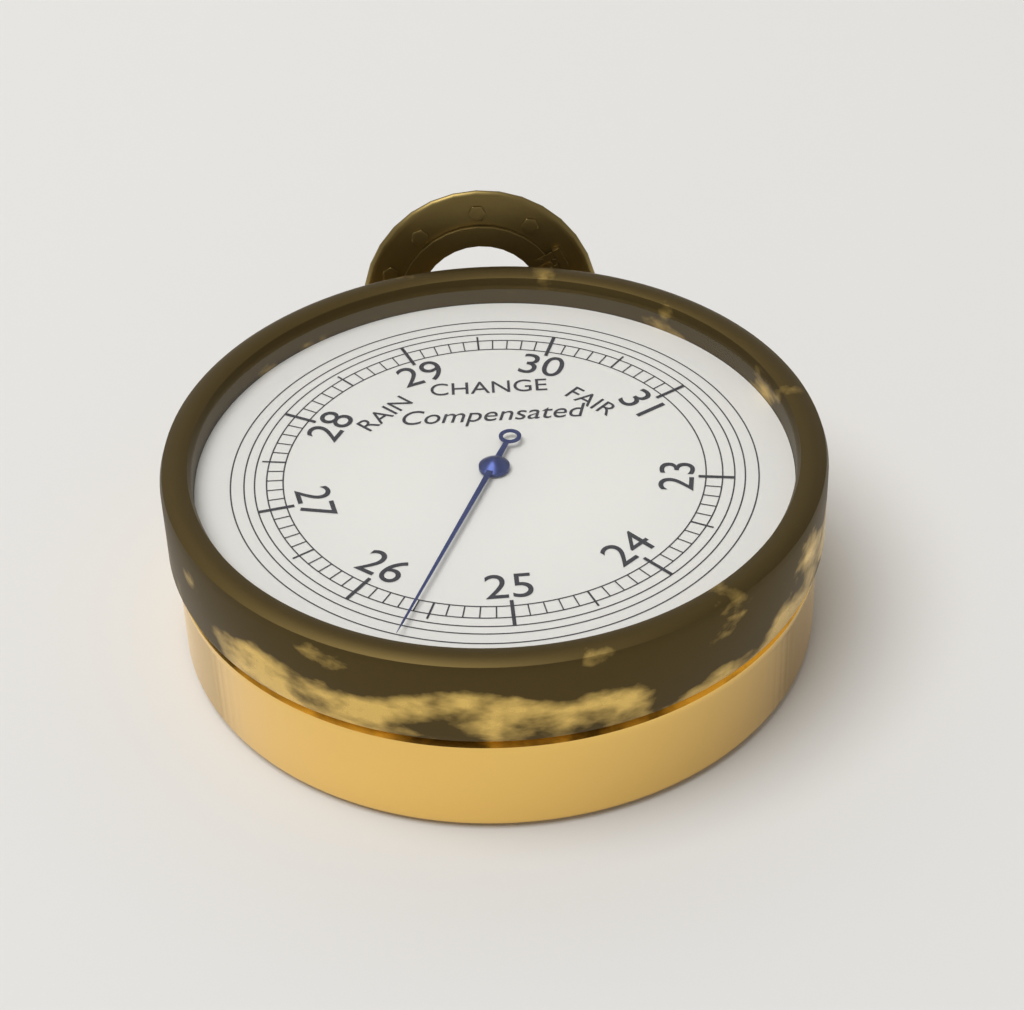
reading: 25.6 inHg
